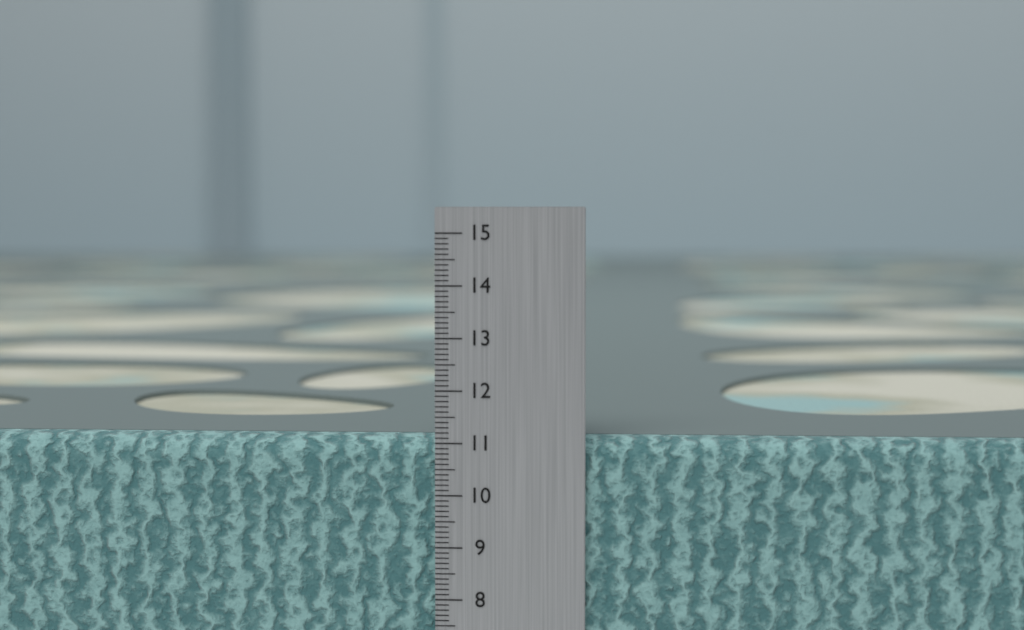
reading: 11.1 cm
